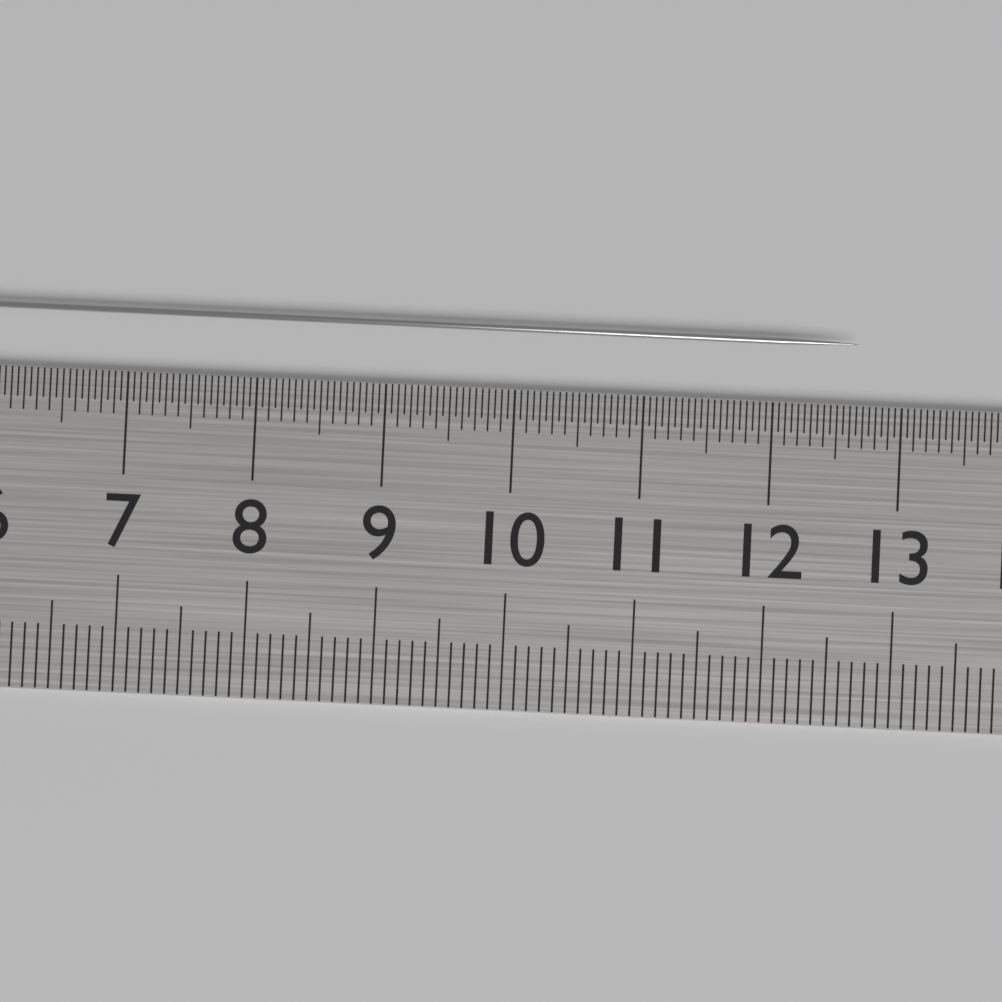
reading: 12.65 cm
